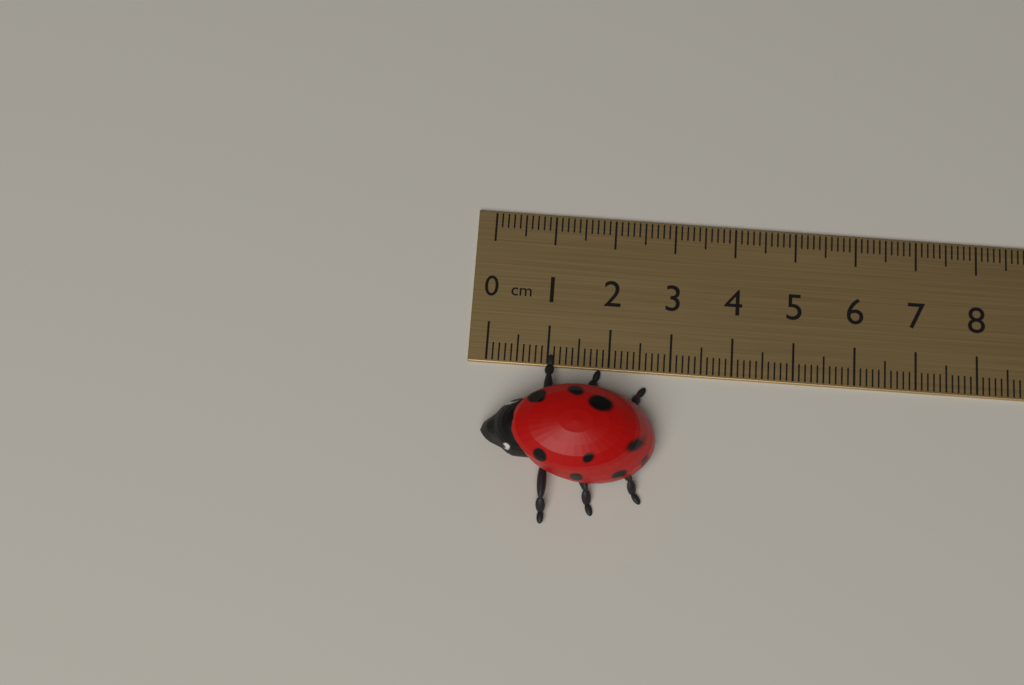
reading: 2.8 cm
